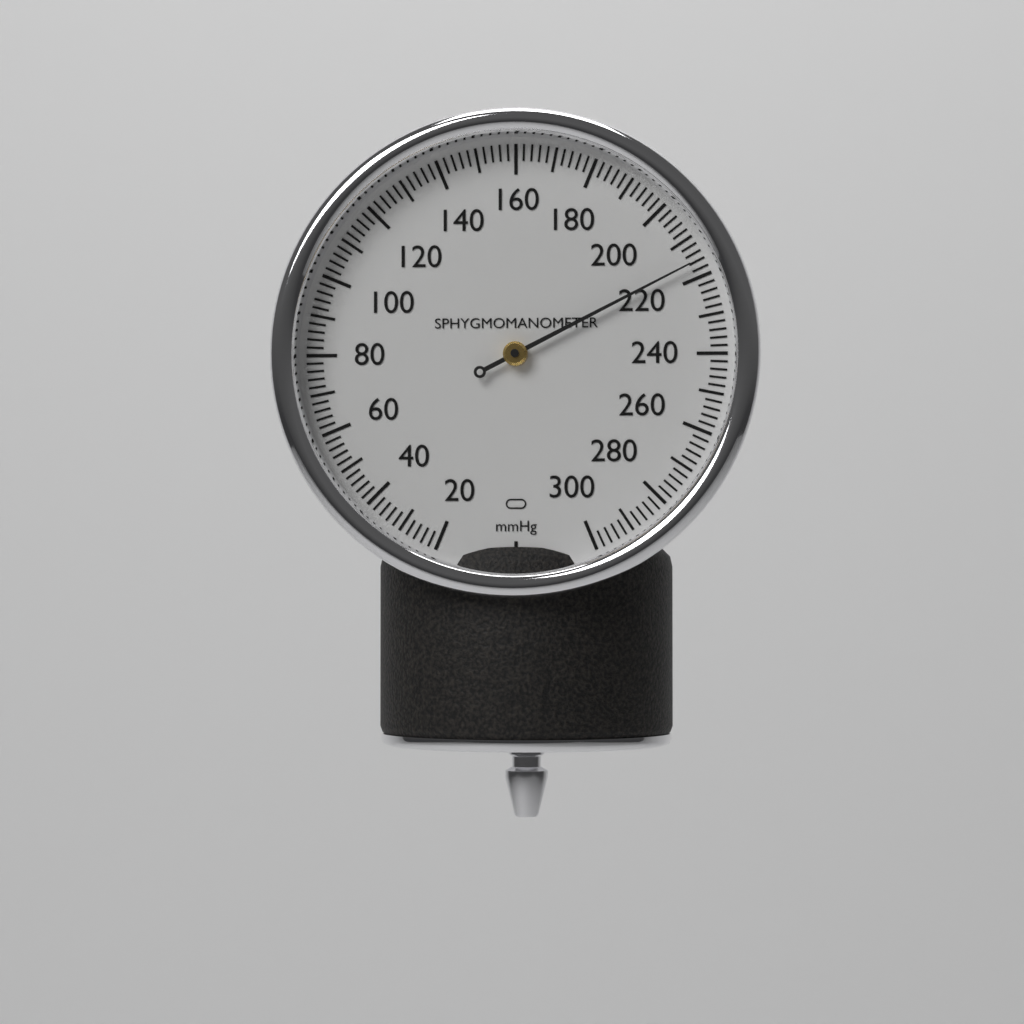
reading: 216 mmHg
